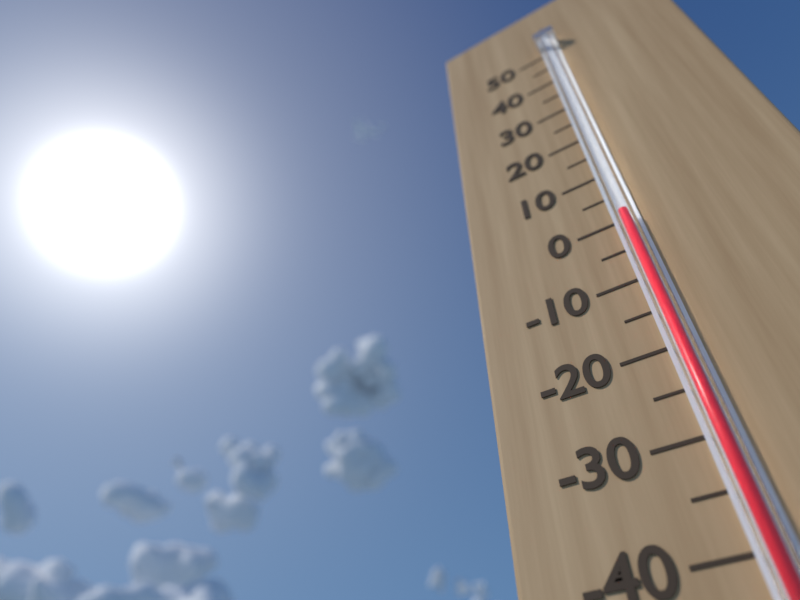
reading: 0 (no unit)
